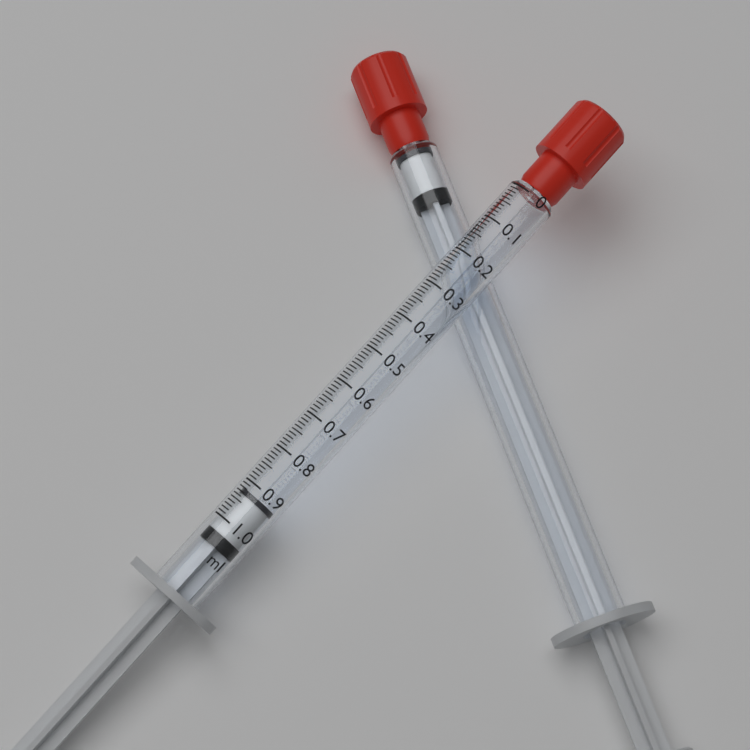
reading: 0.92 ml
